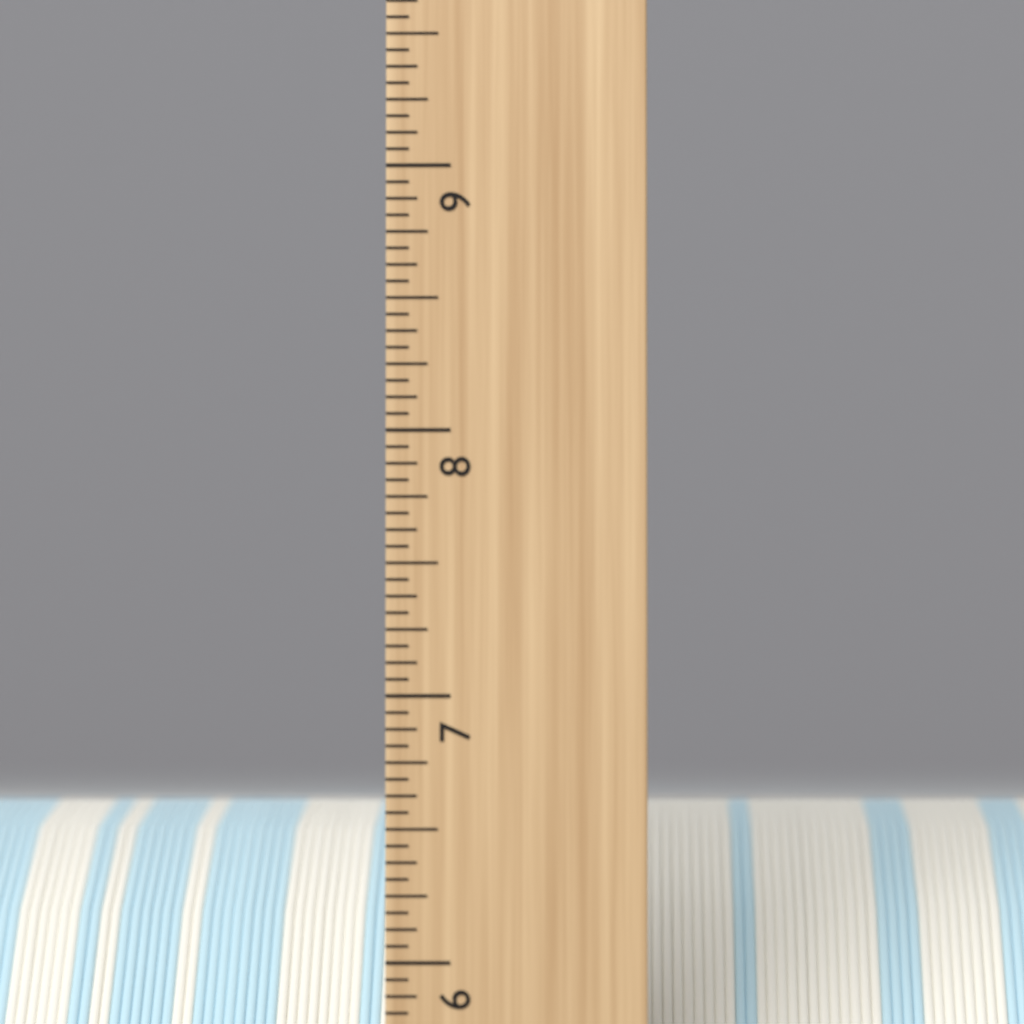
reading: 6.6250 inch
